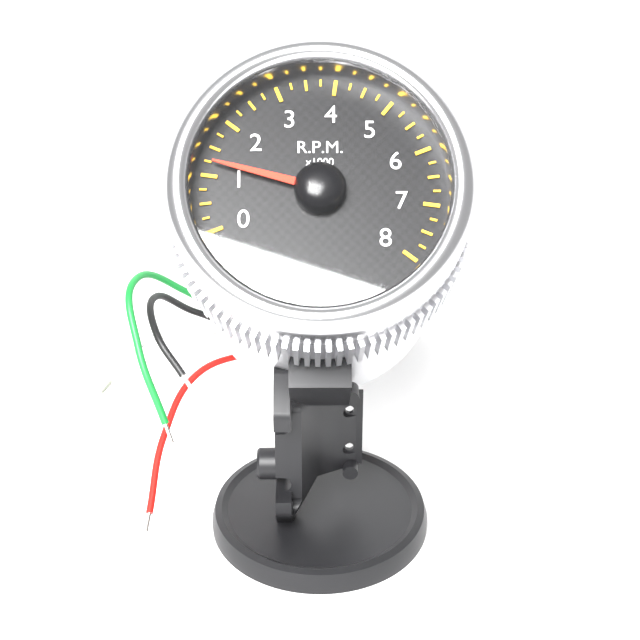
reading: 1.25 x1000 RPM
